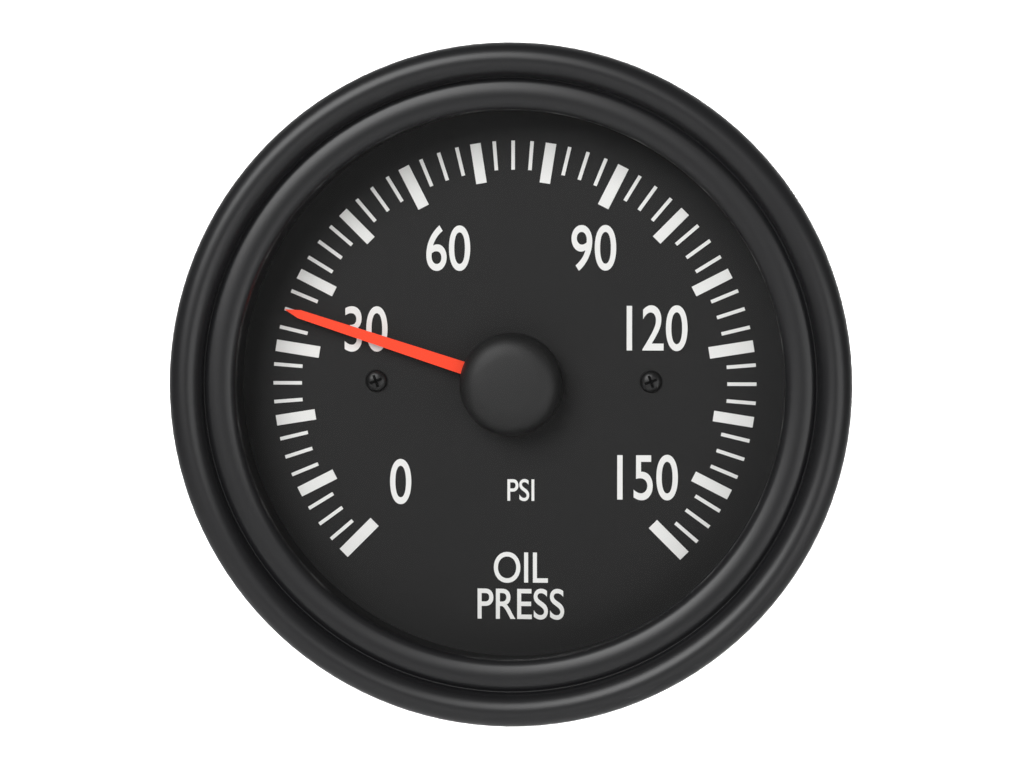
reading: 35.0 psi
